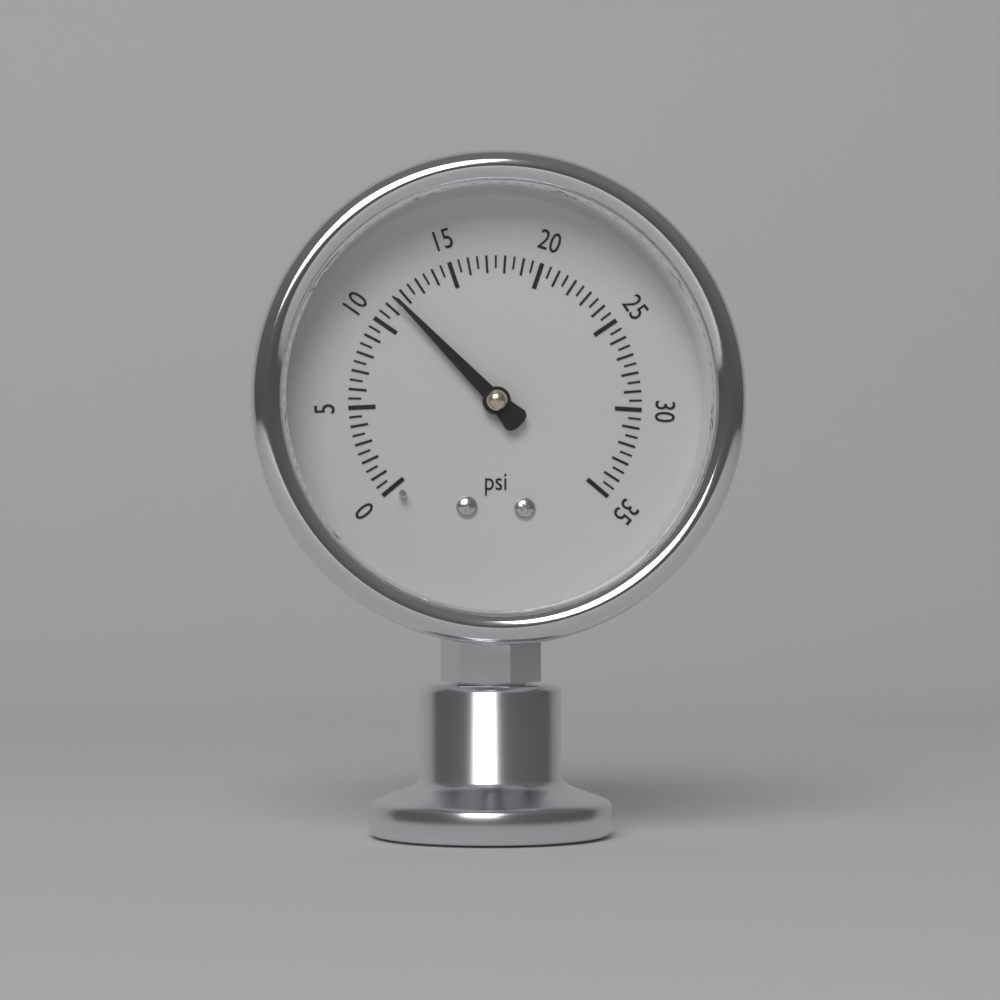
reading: 11.5 psi
